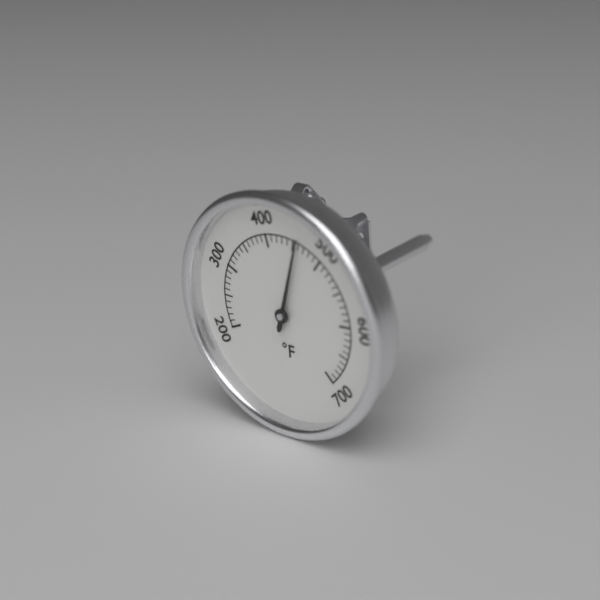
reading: 460 °F
